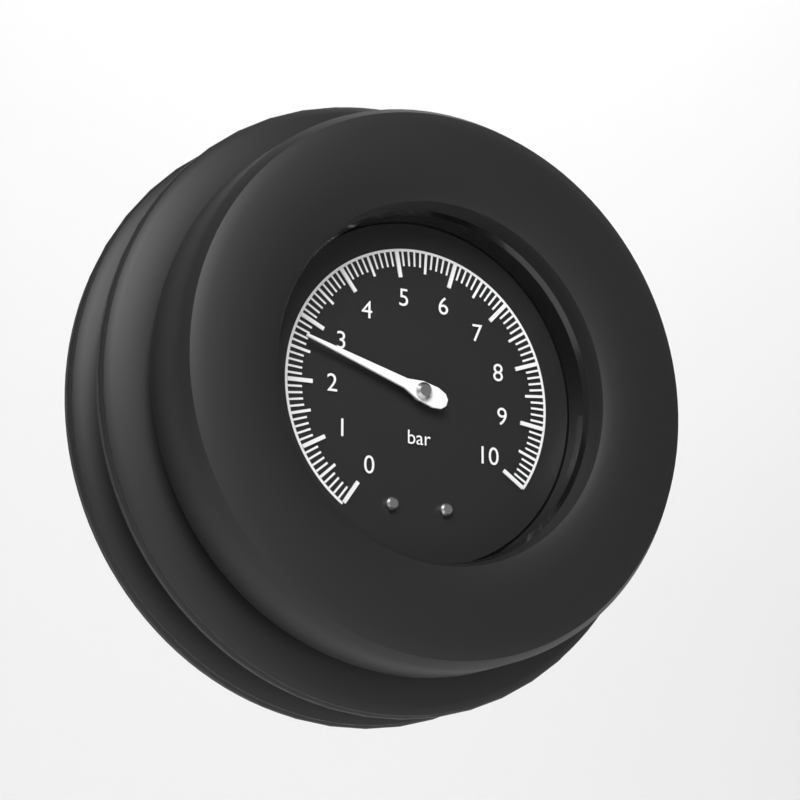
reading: 2.7 bar
